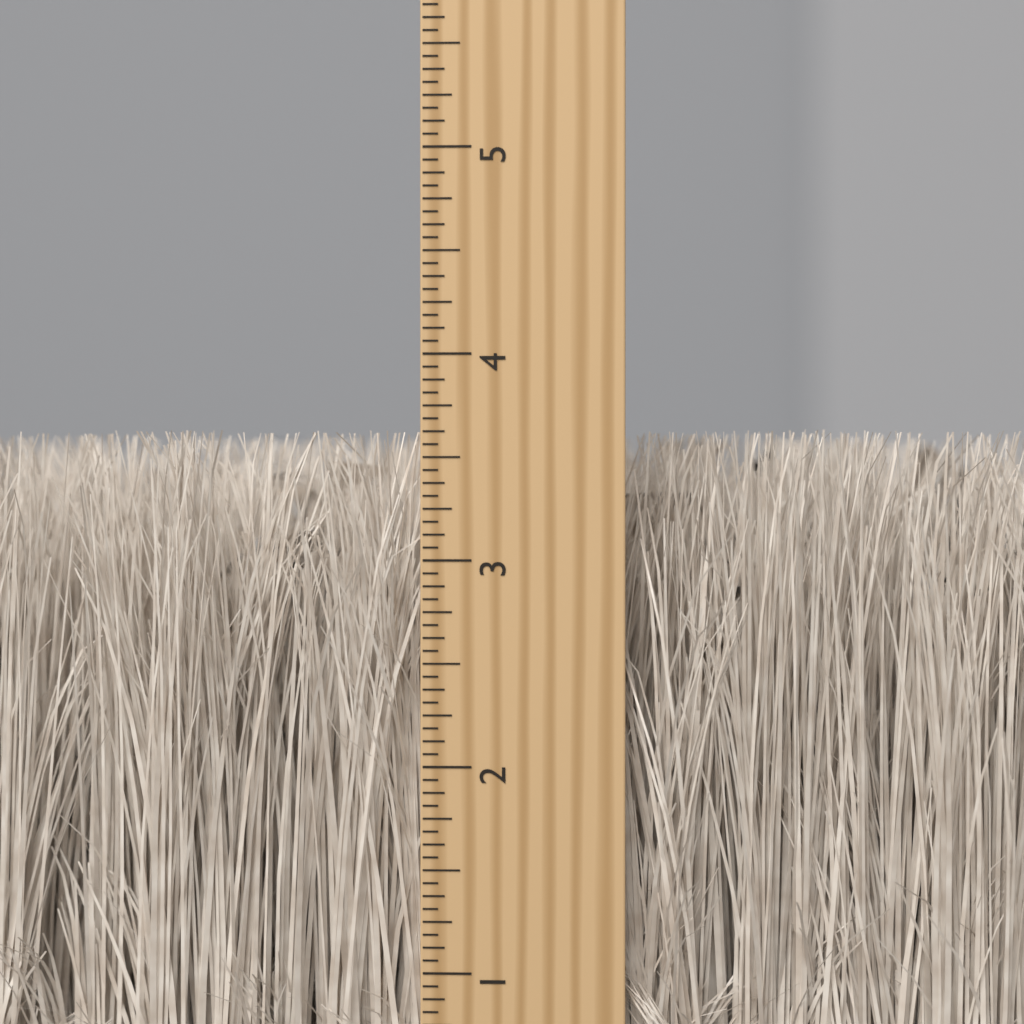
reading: 3.6250 inch
